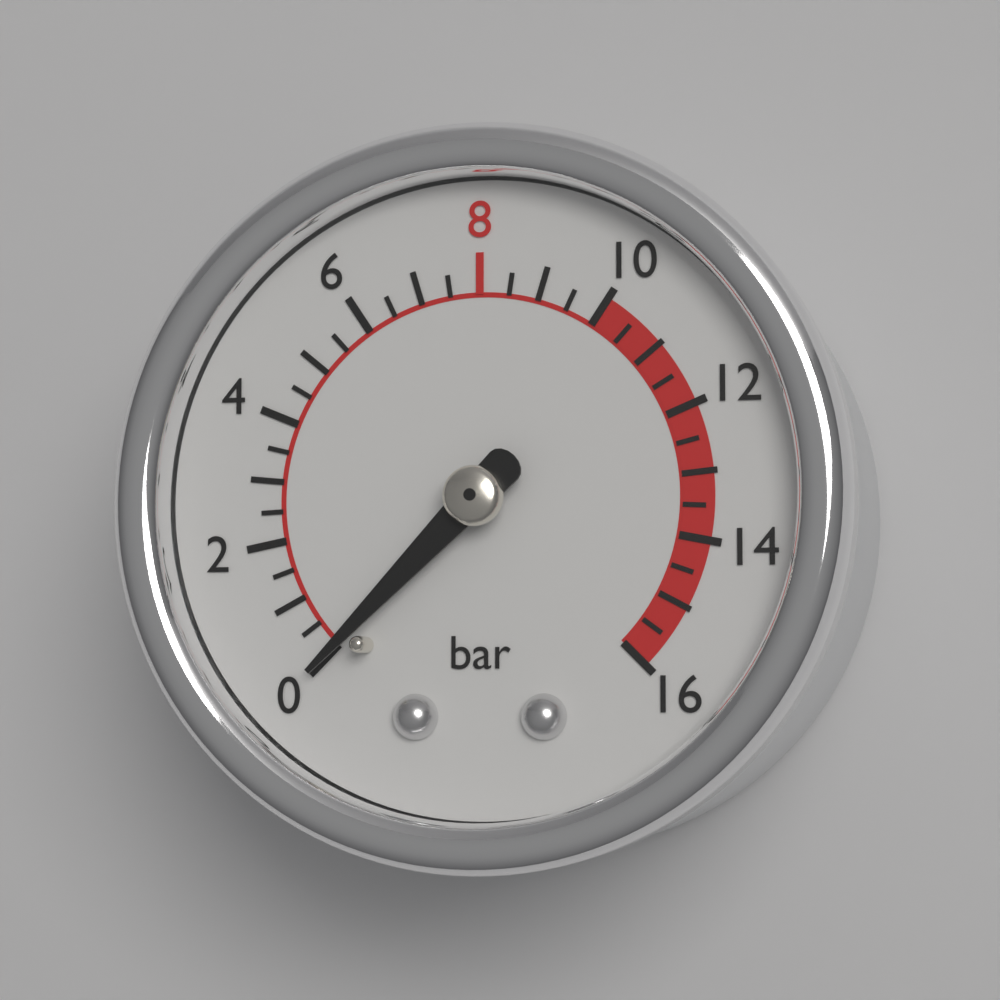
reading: 0.0 bar
